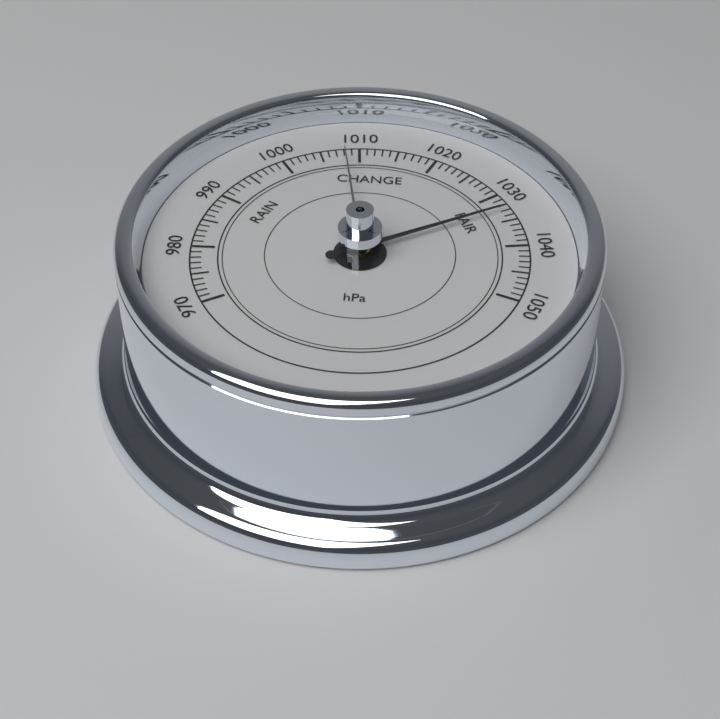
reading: 1033 hPa
